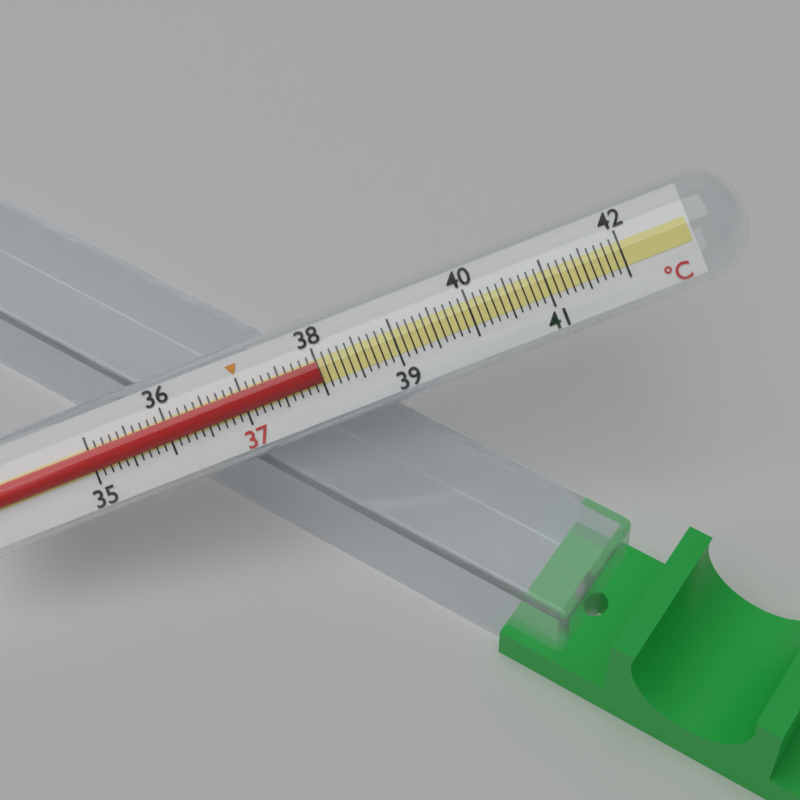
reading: 38.0 °C
